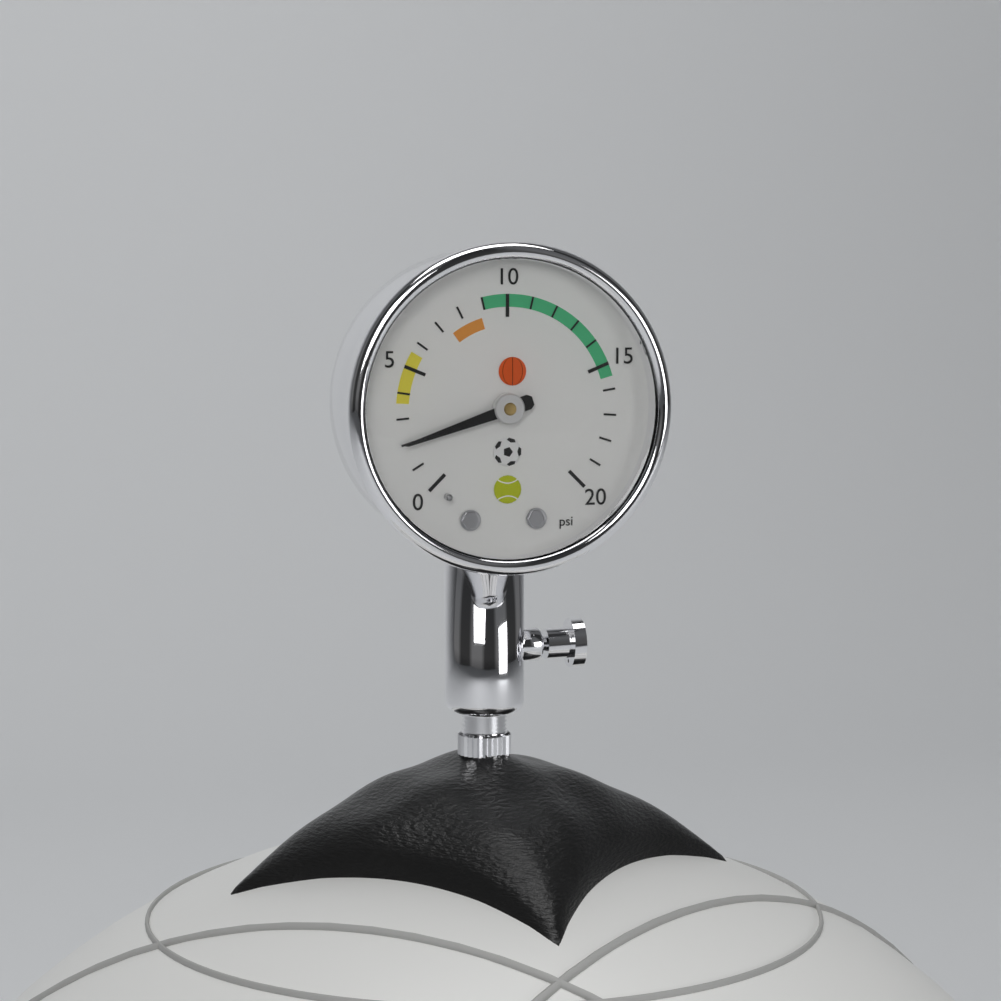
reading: 2 psi
